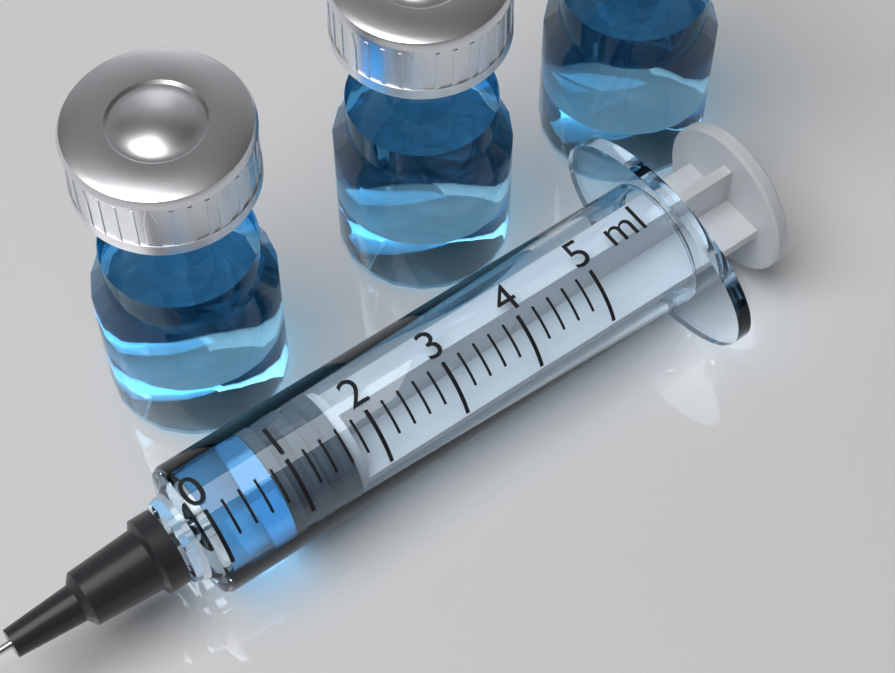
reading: 0.8 ml
